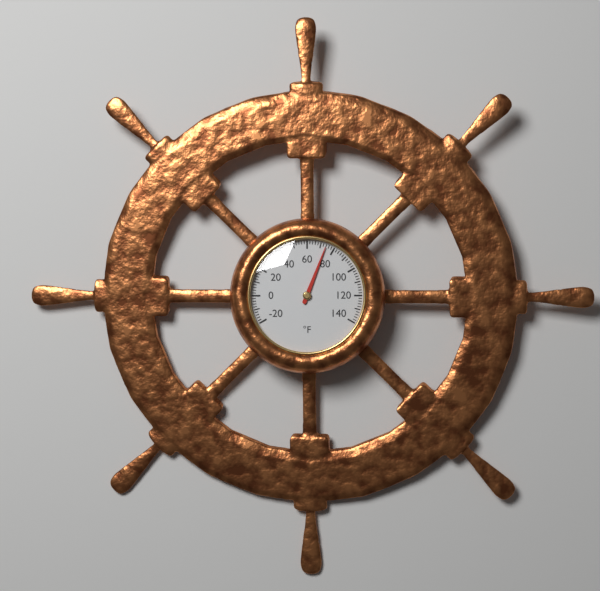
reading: 74 °F
